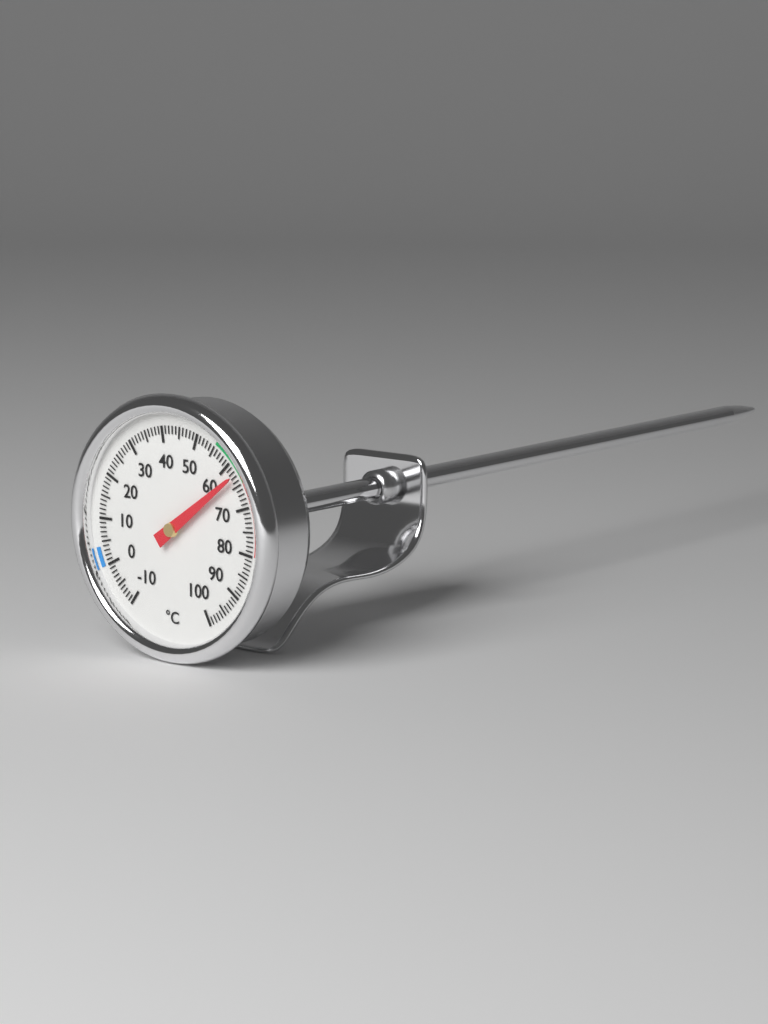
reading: 63 °C
